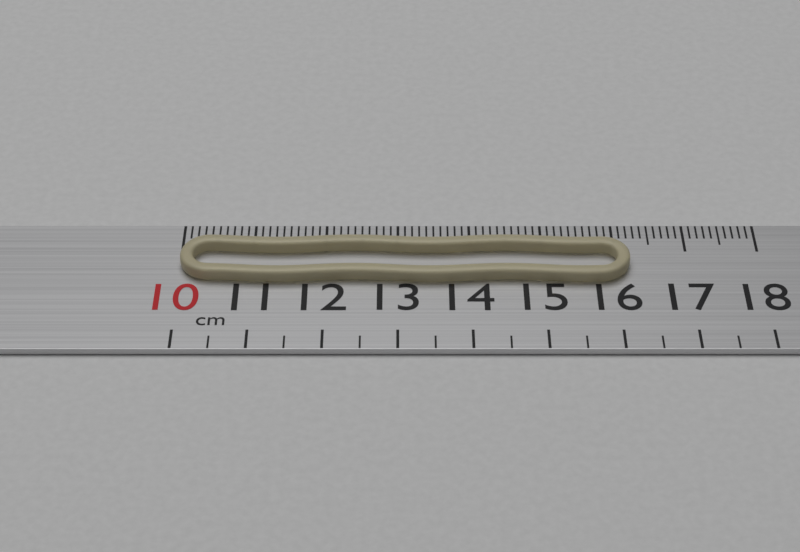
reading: 16.2 cm
